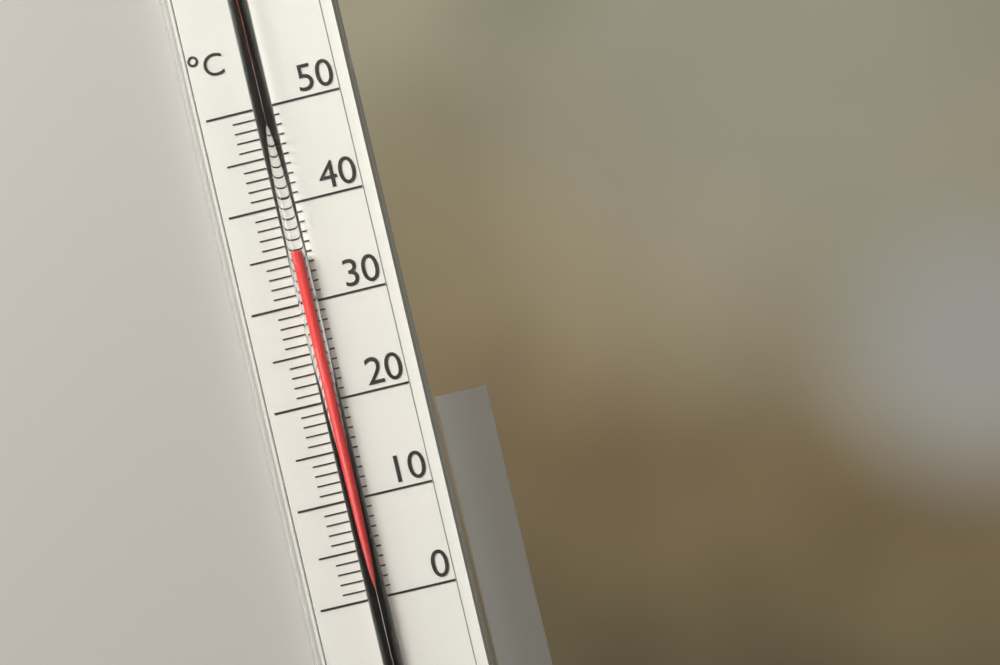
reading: 35 °C
